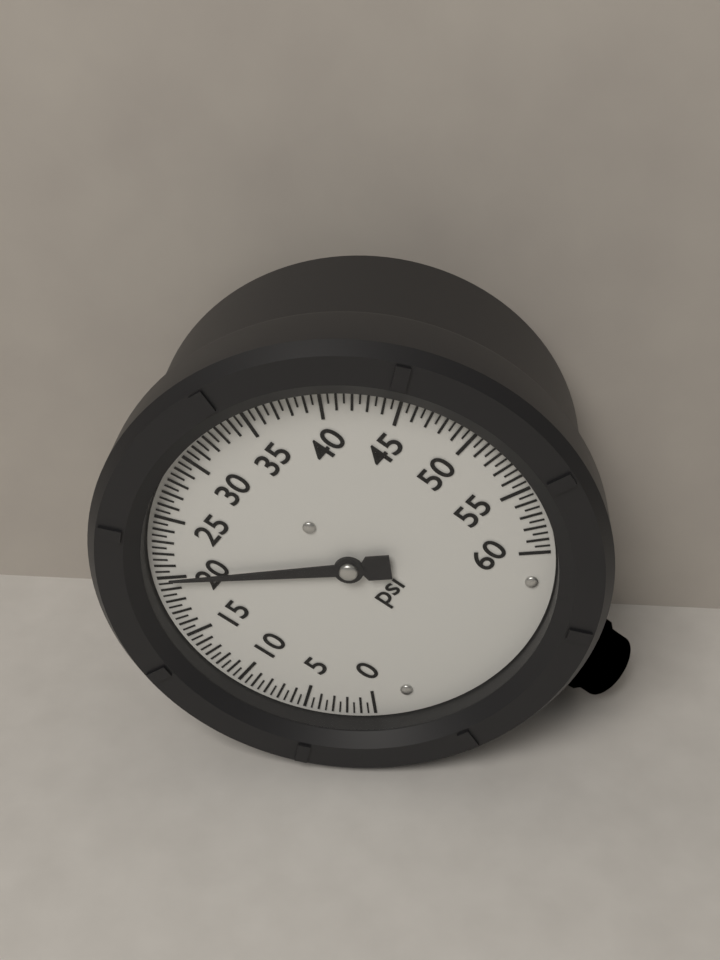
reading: 20.0 psi
